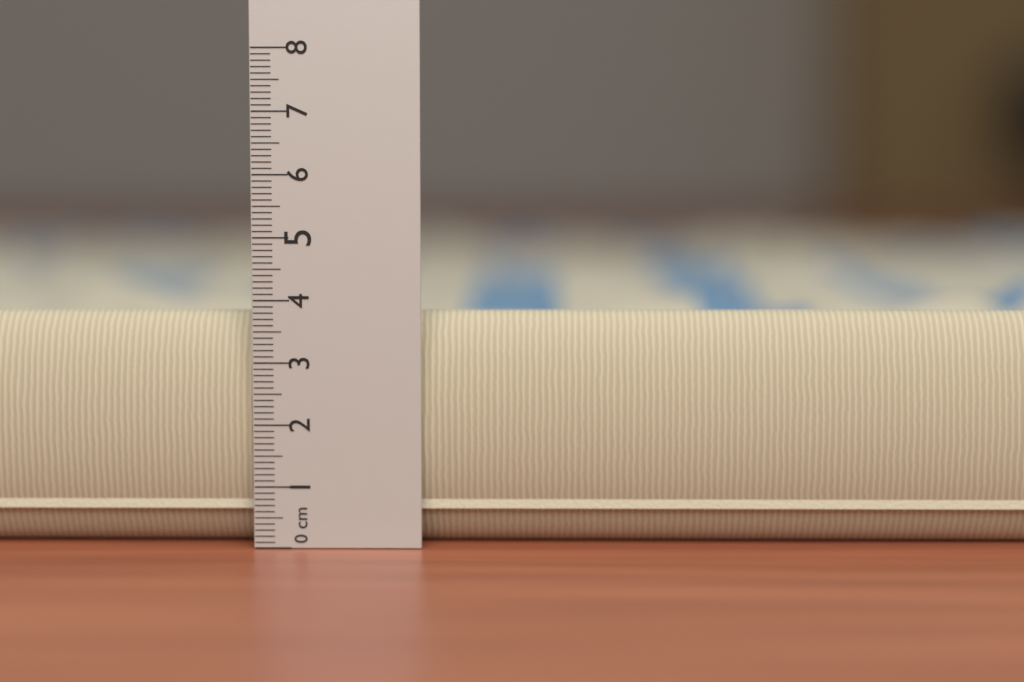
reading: 3.8 cm
